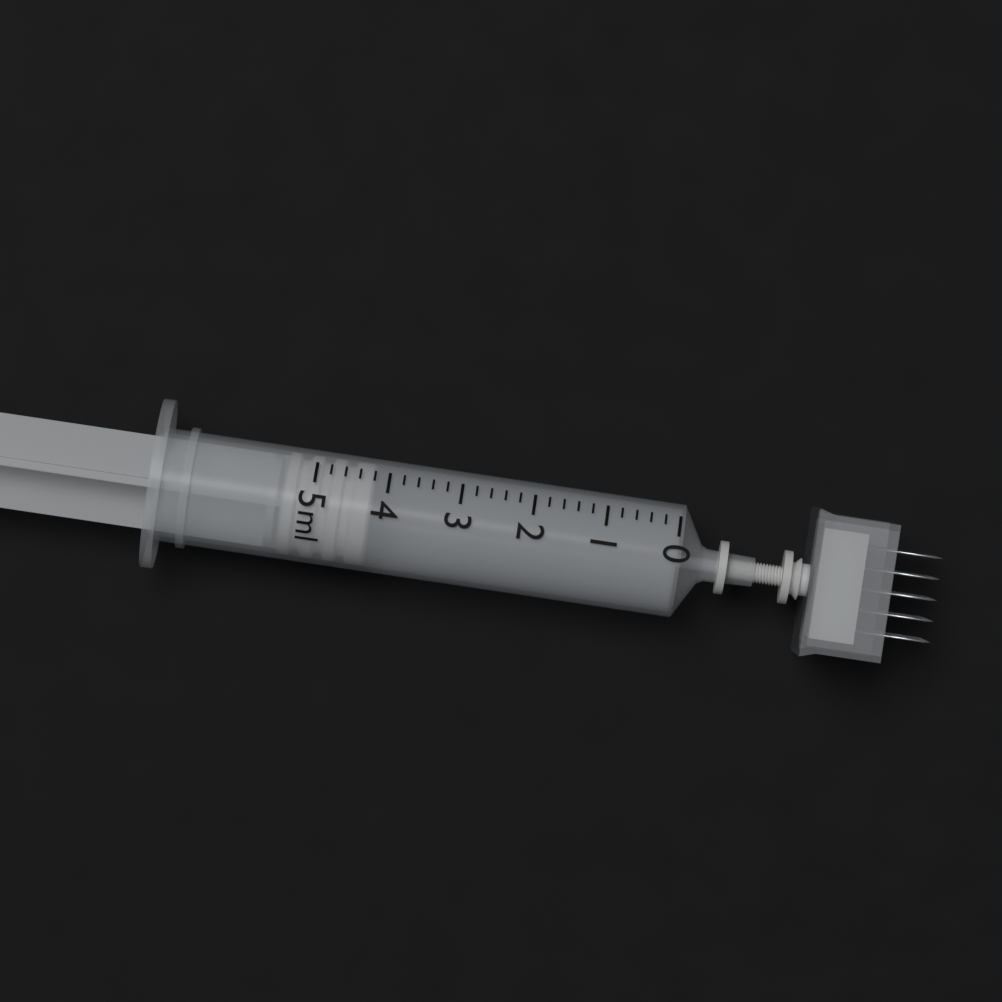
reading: 4.2 ml
